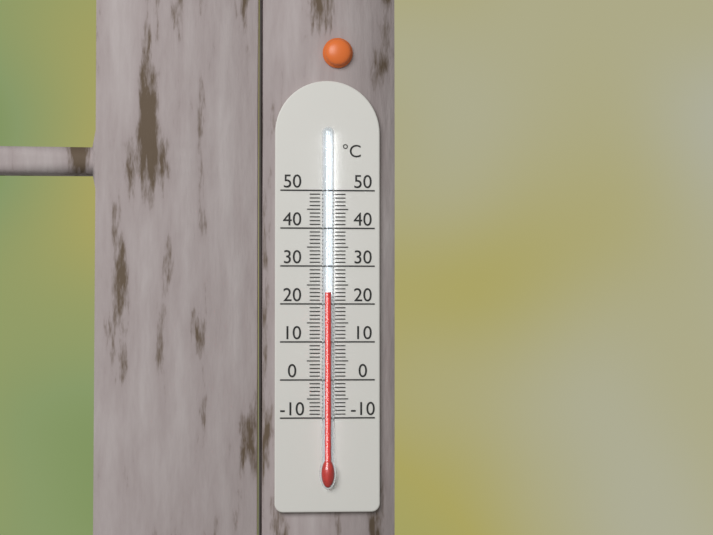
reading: 23 °C
